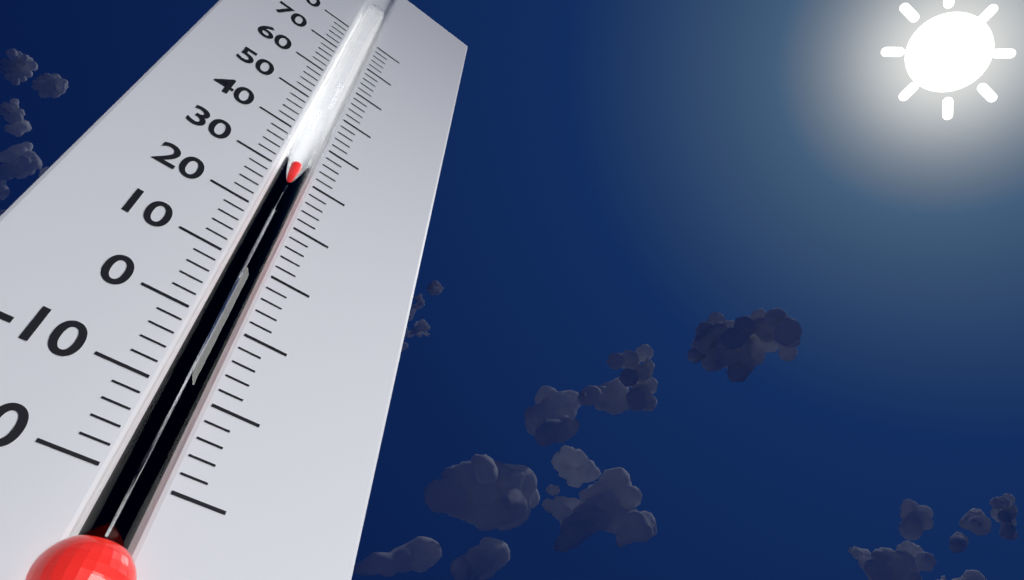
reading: 32 (no unit)
